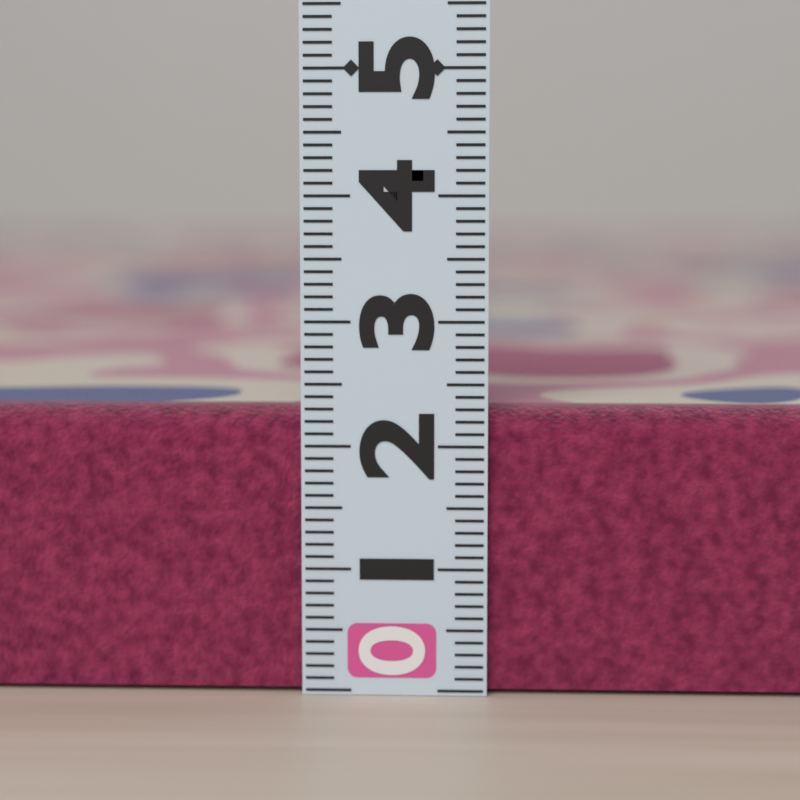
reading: 2.3 (no unit)
